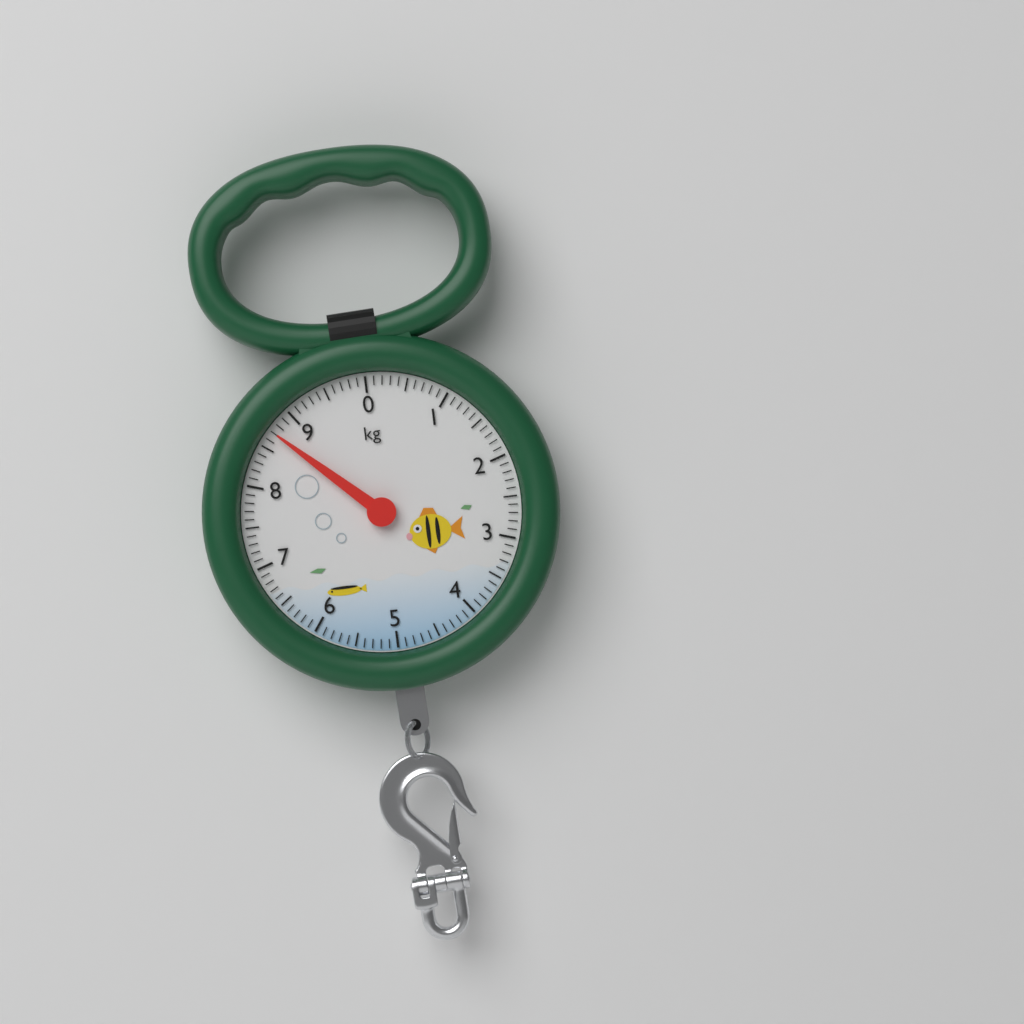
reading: 8.7 kg
